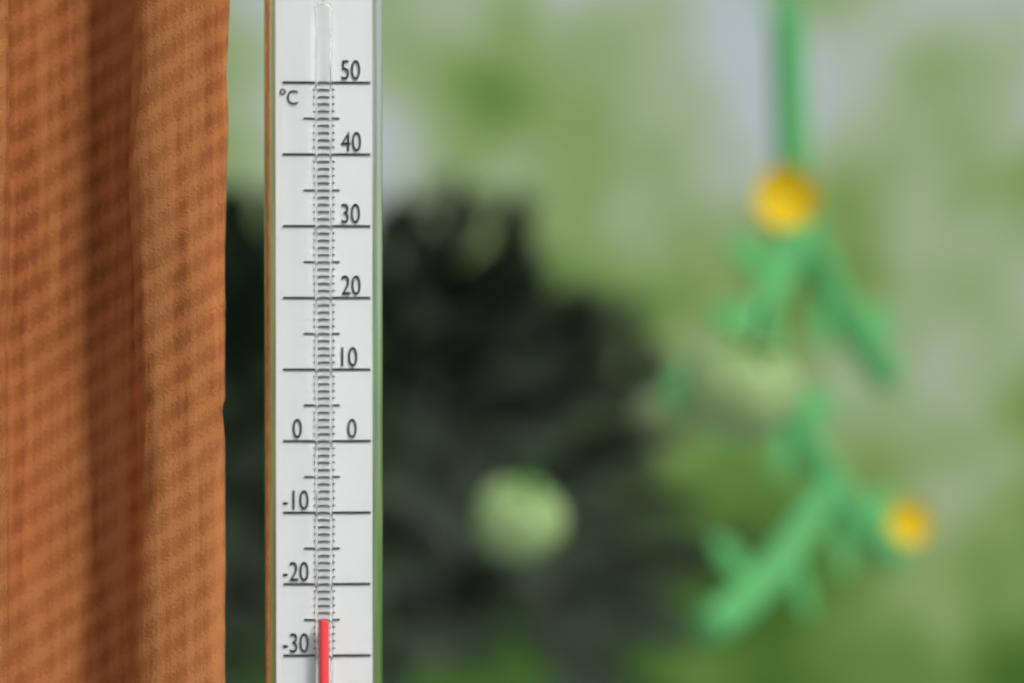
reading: -25 °C
